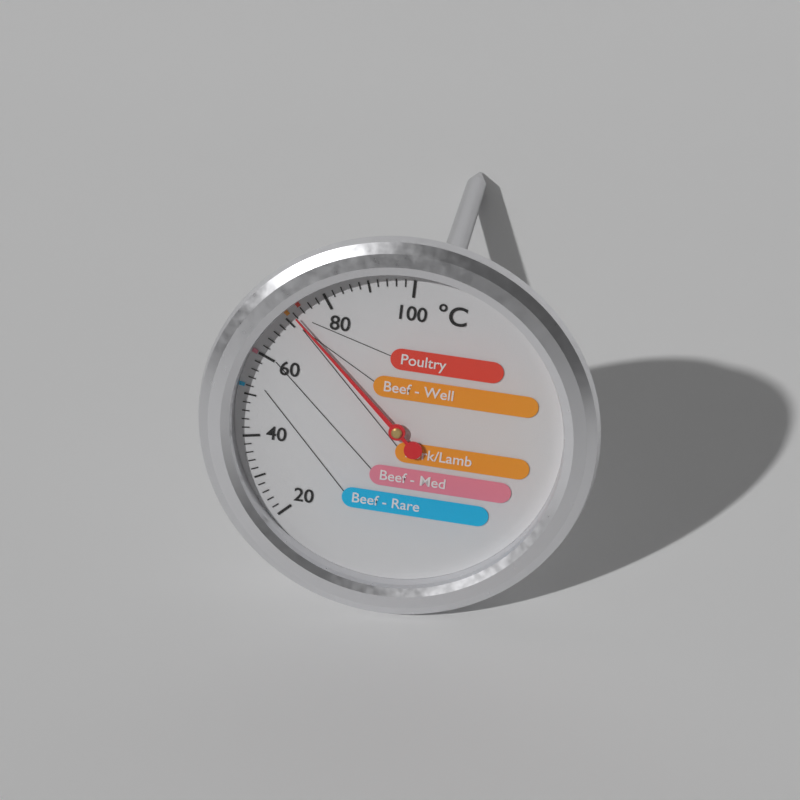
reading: 72 °C
